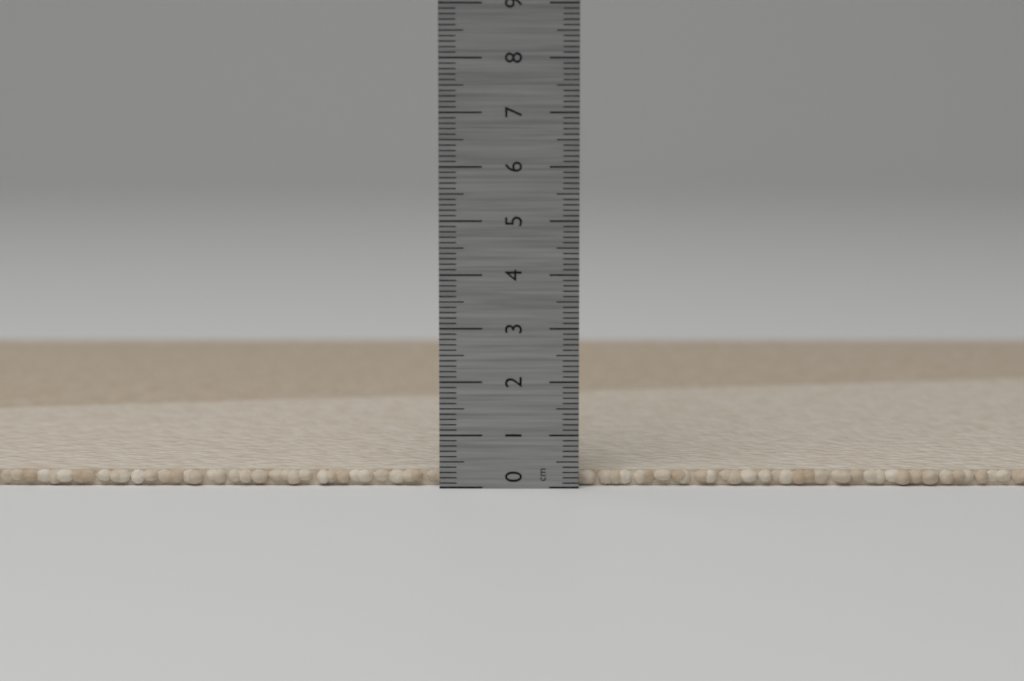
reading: 0.3 cm
